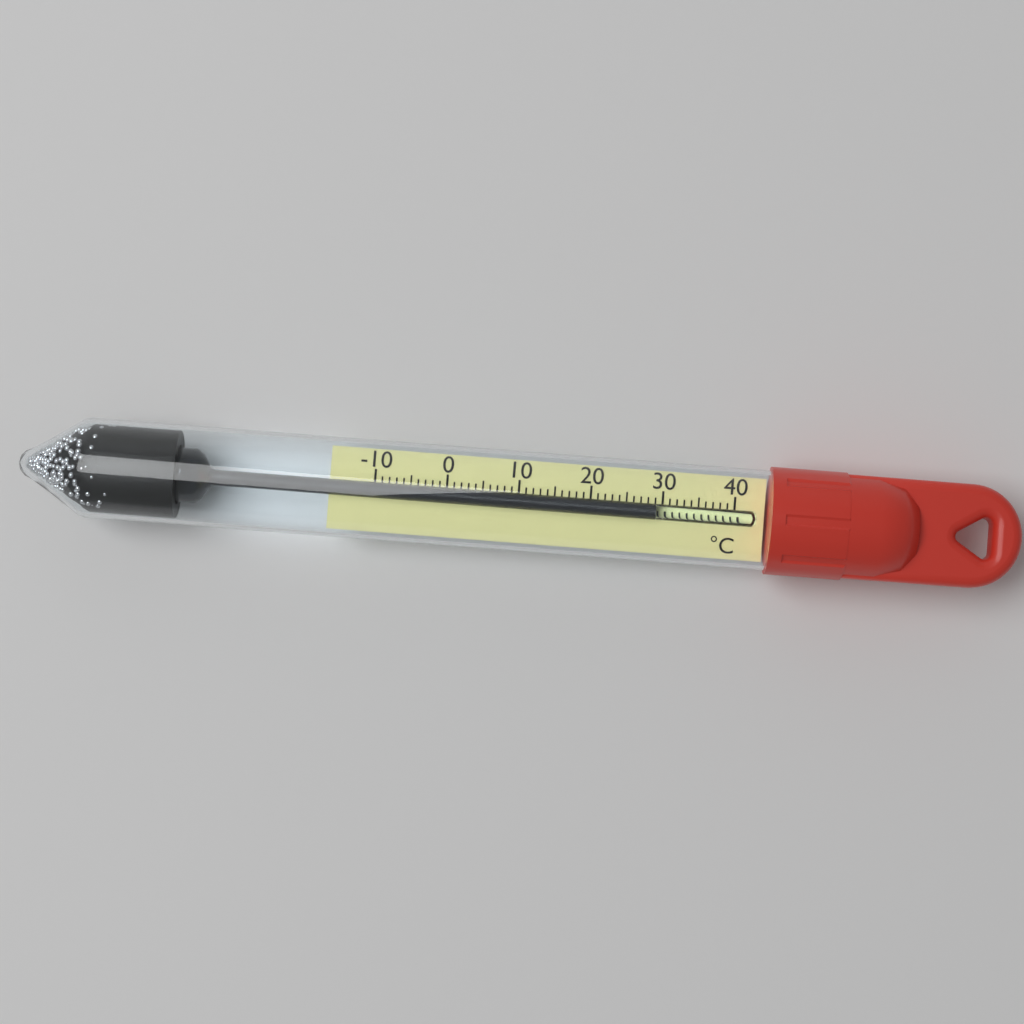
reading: 29 °C
